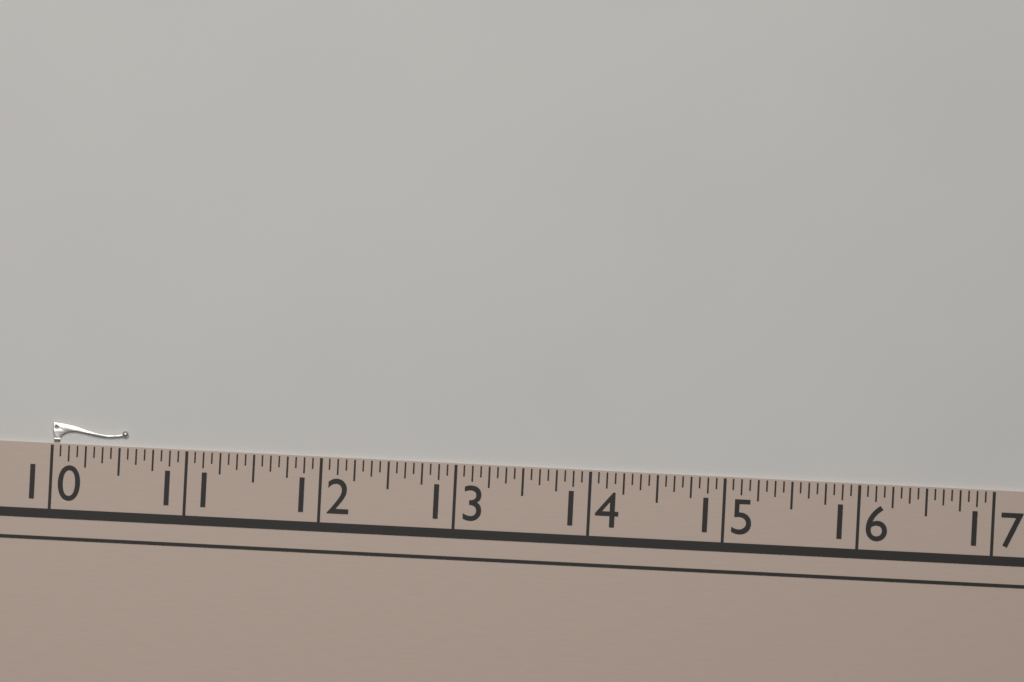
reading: 10.5625 (no unit)
